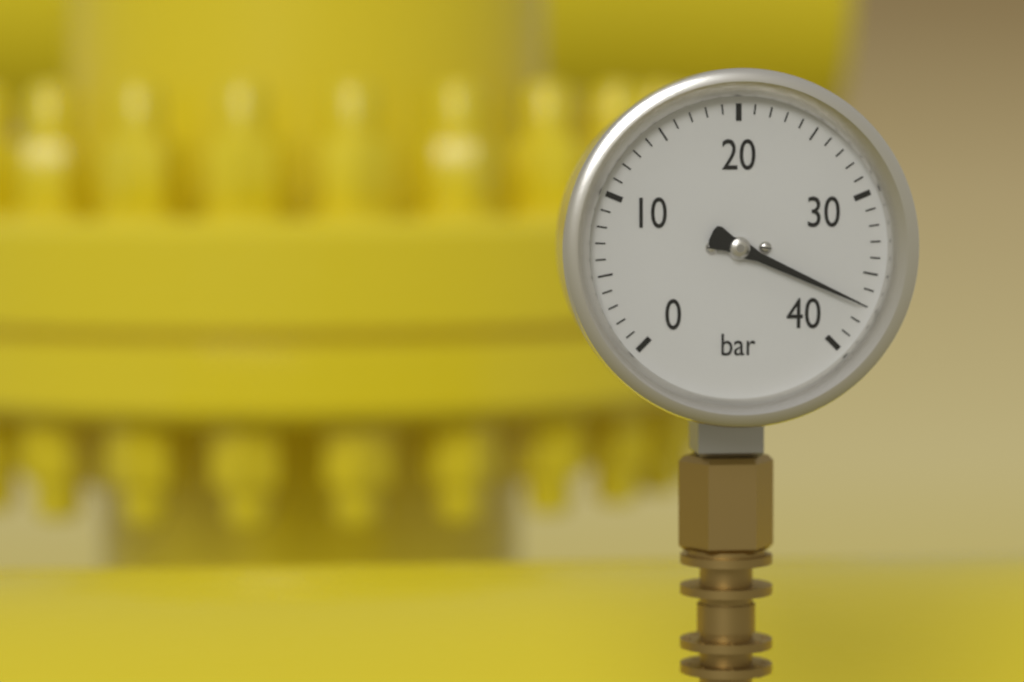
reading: 37 bar
